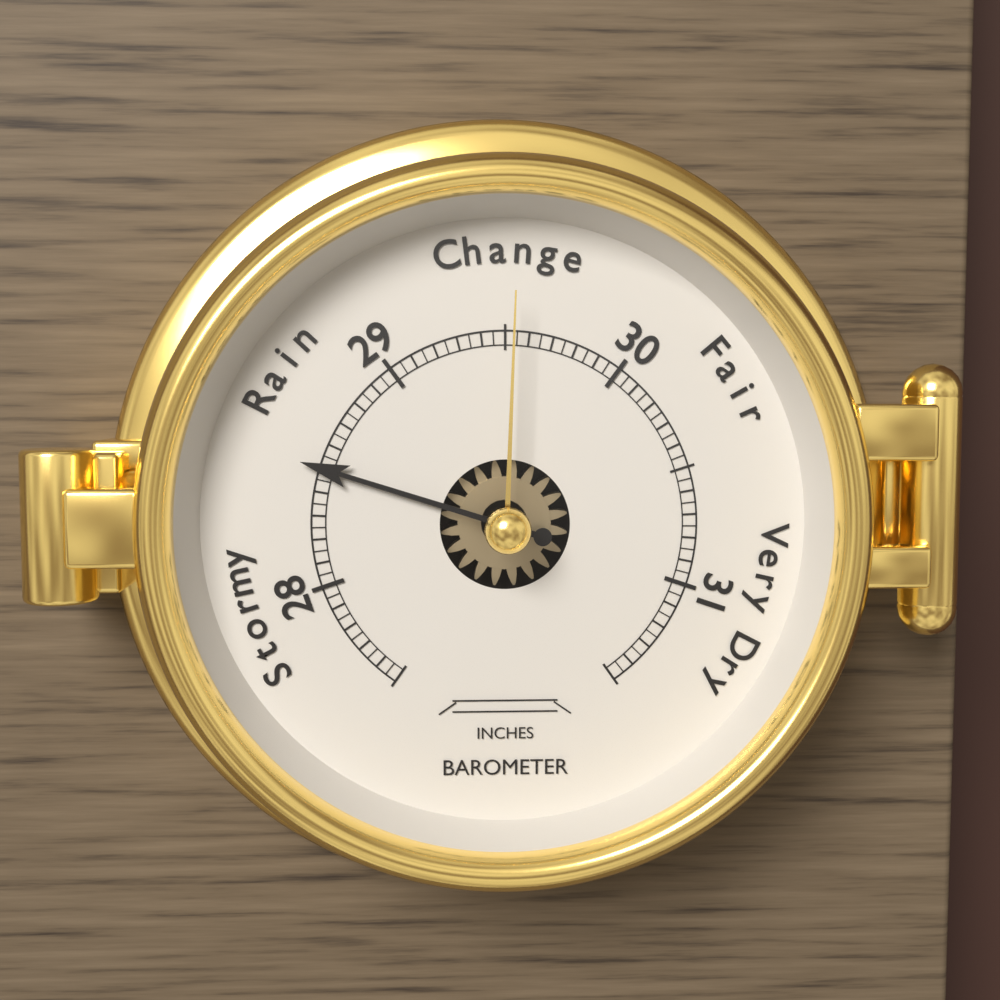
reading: 28.50 inches
